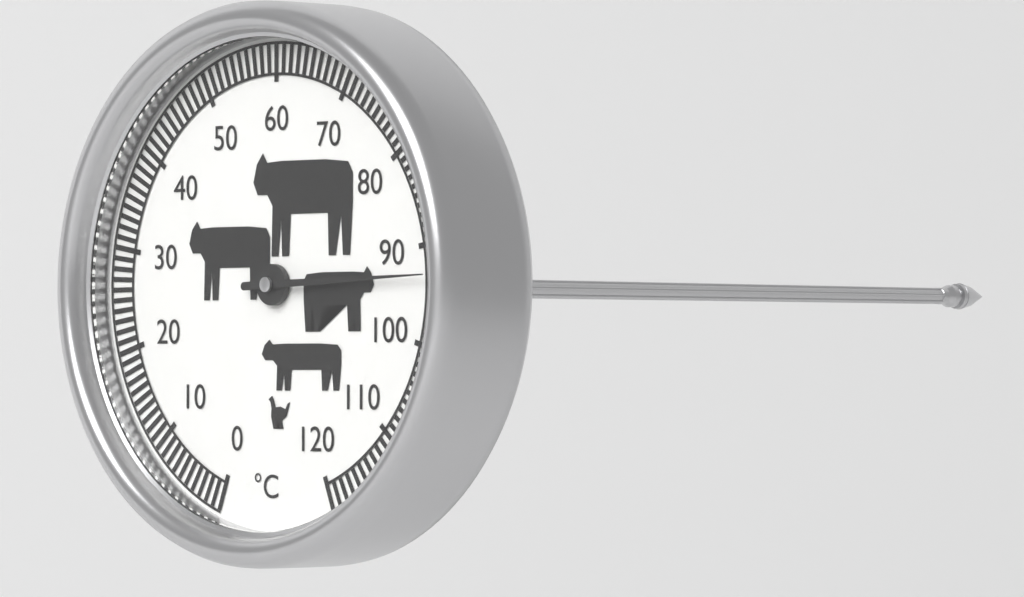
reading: 93 °C
